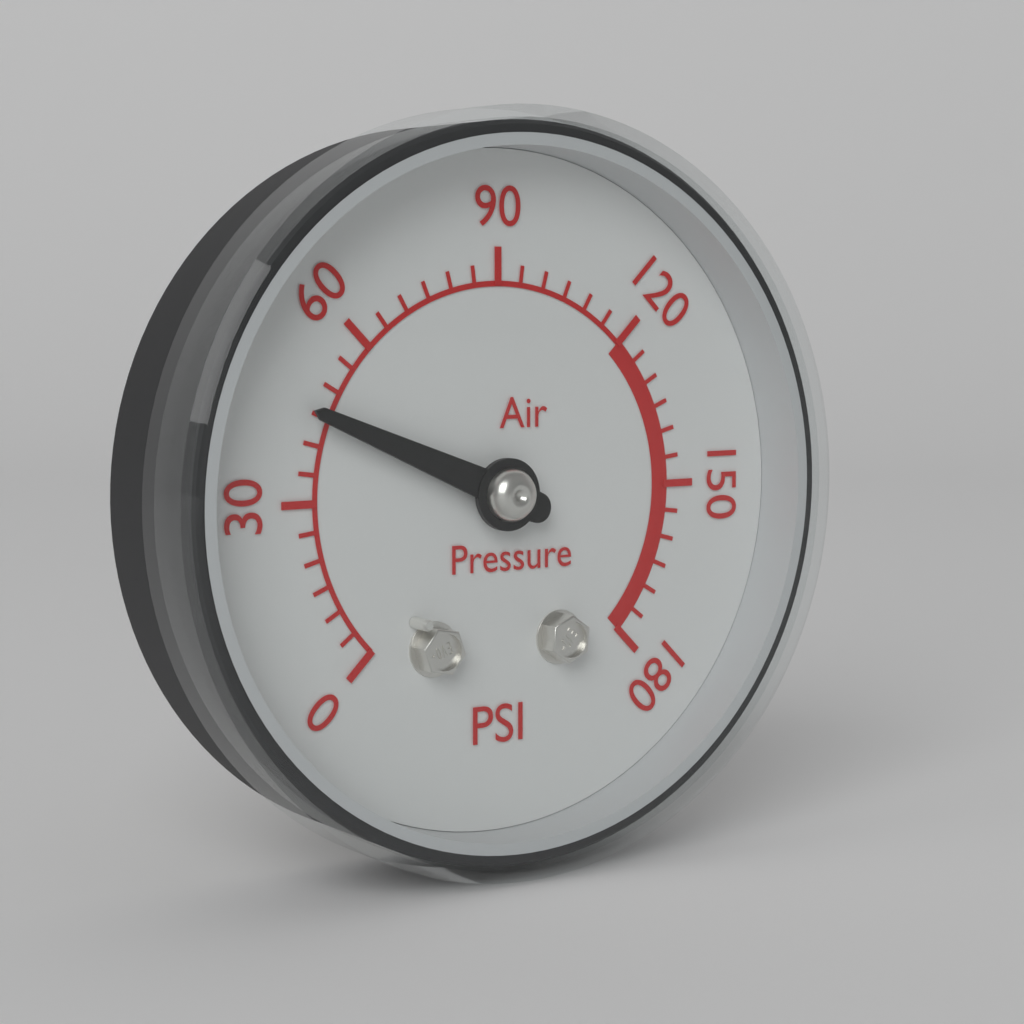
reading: 45 psi
